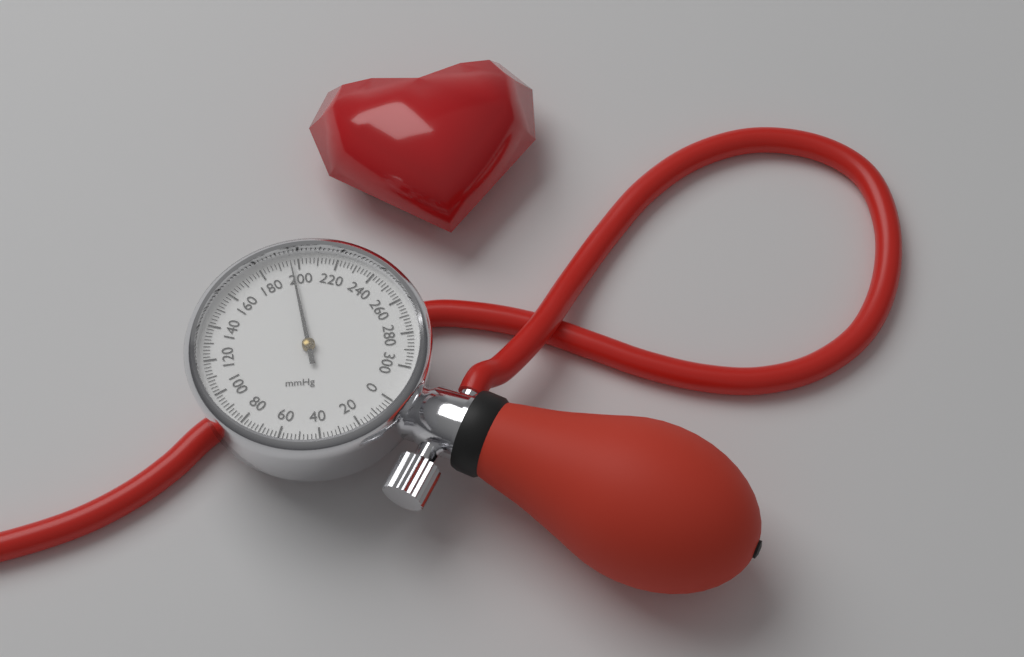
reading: 196 mmHg
